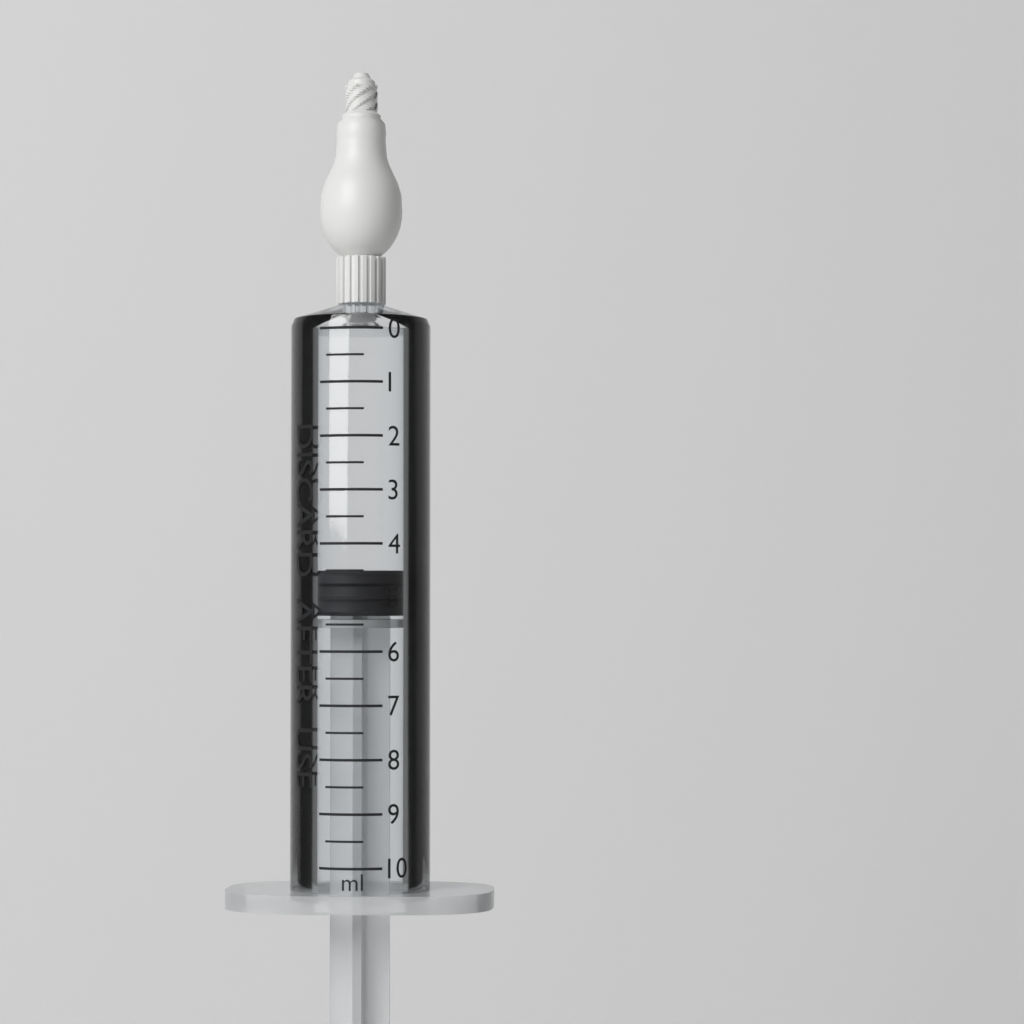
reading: 4.5 ml
